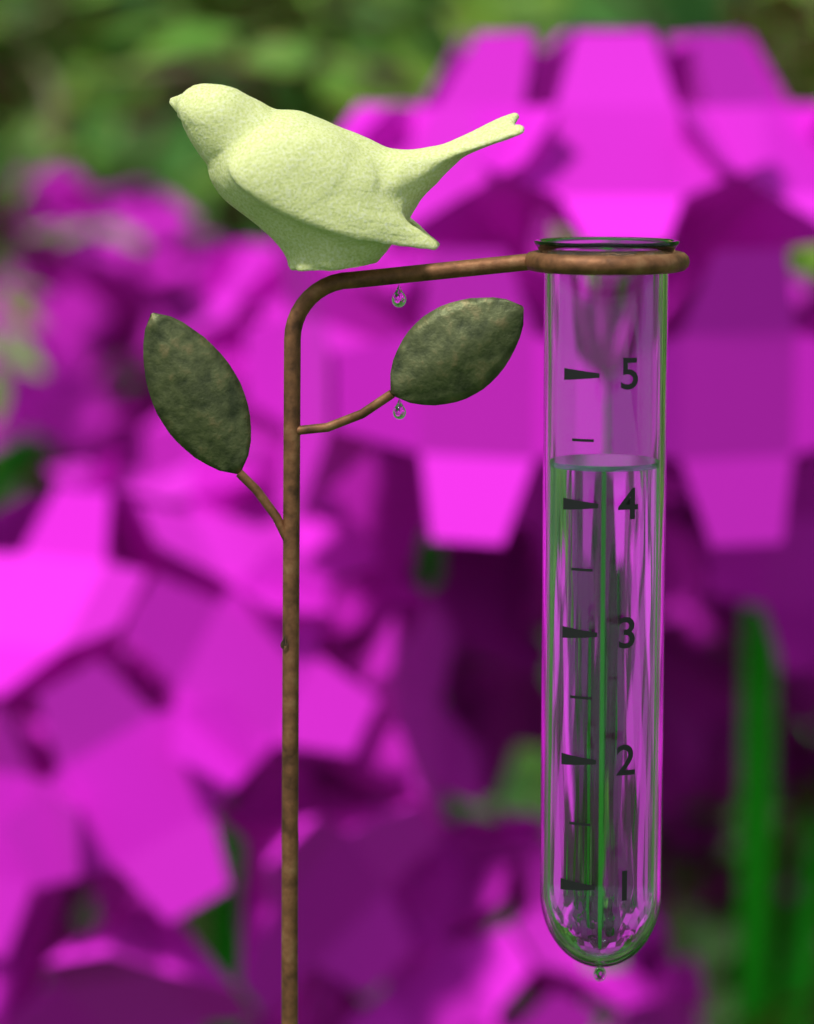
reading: 4.3 (no unit)
